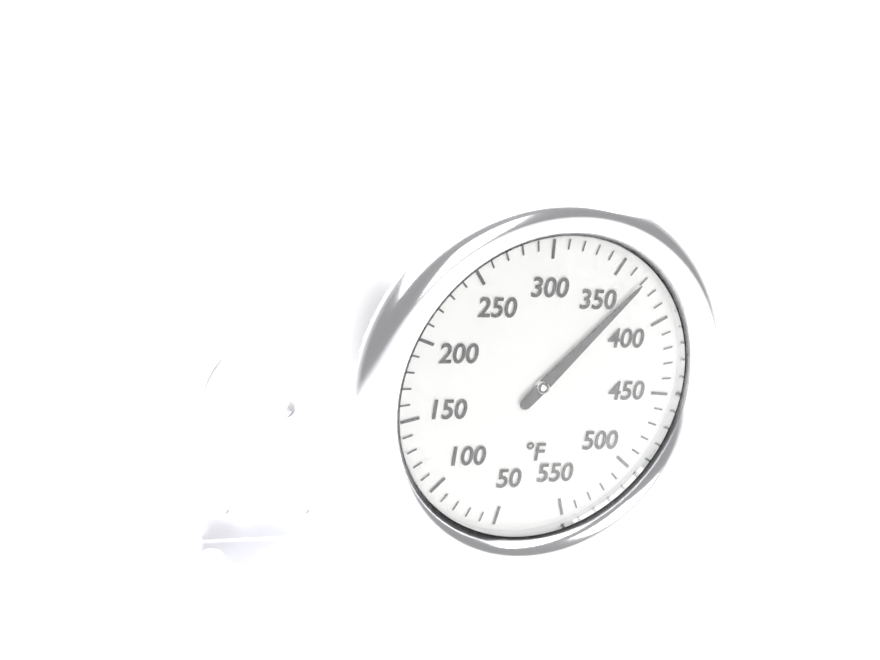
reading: 370 °F
